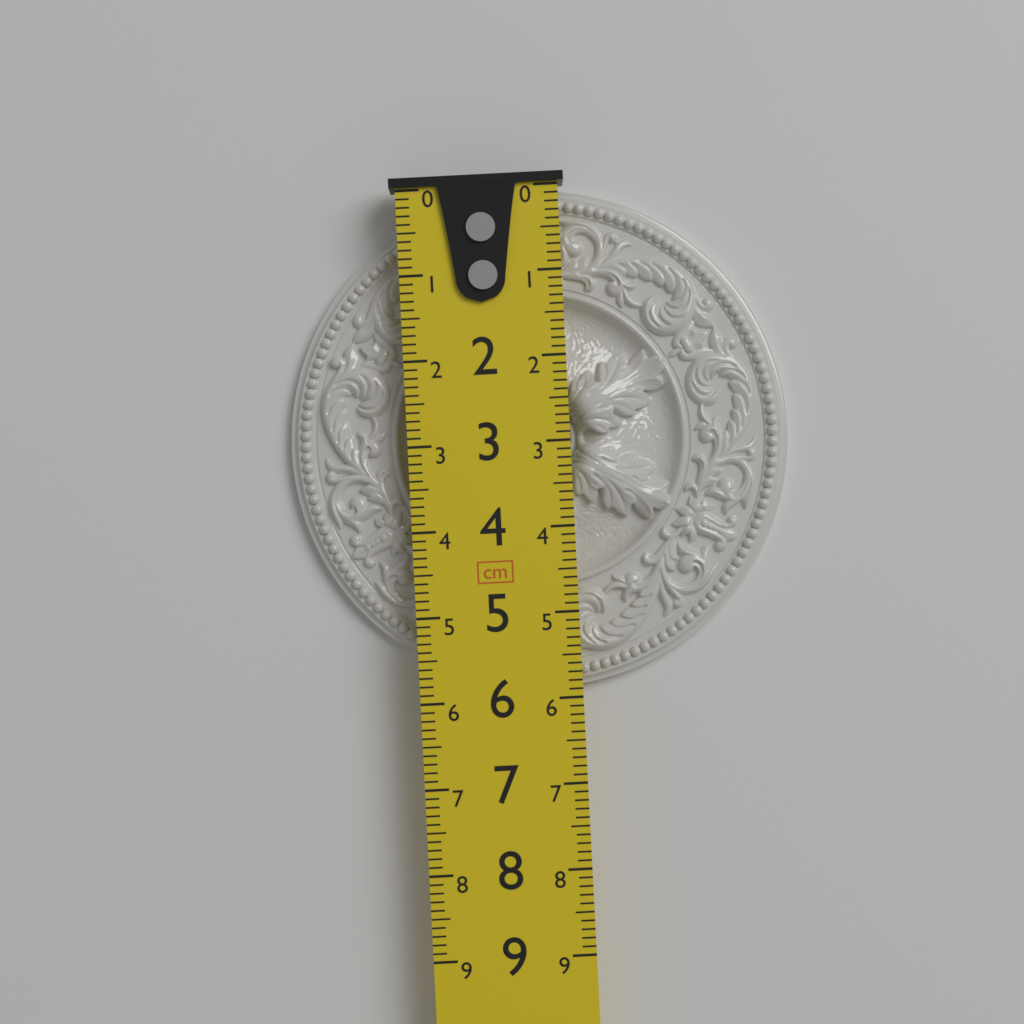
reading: 5.9 cm
